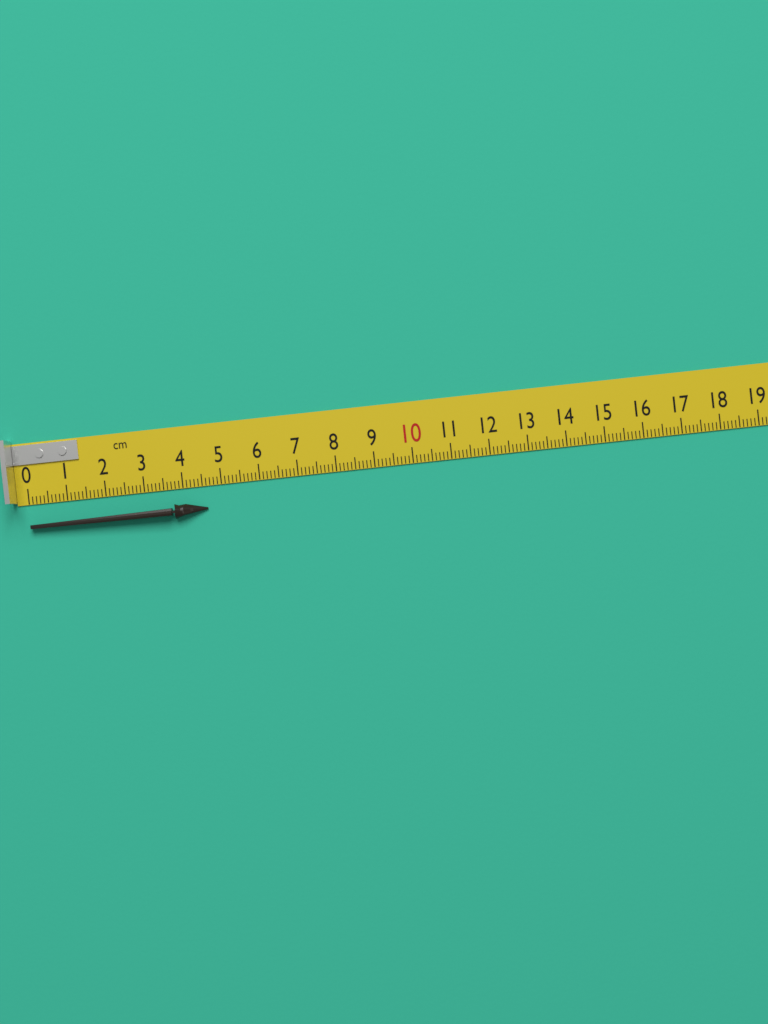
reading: 4.6 cm
